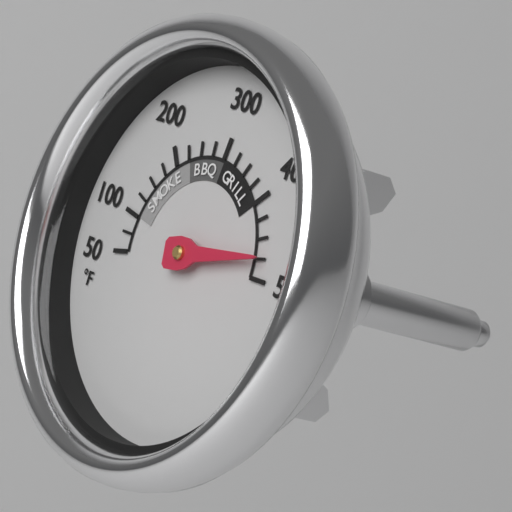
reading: 475 °F
